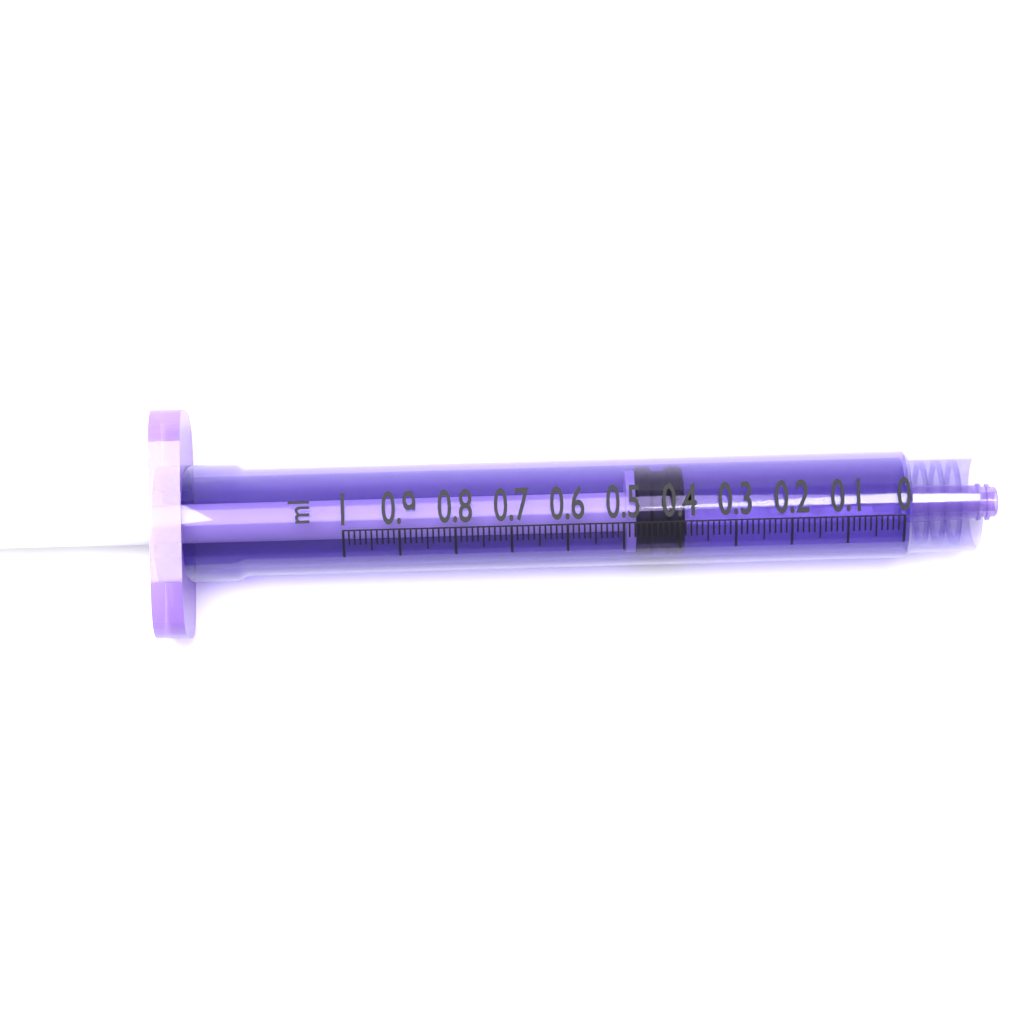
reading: 0.39 ml
